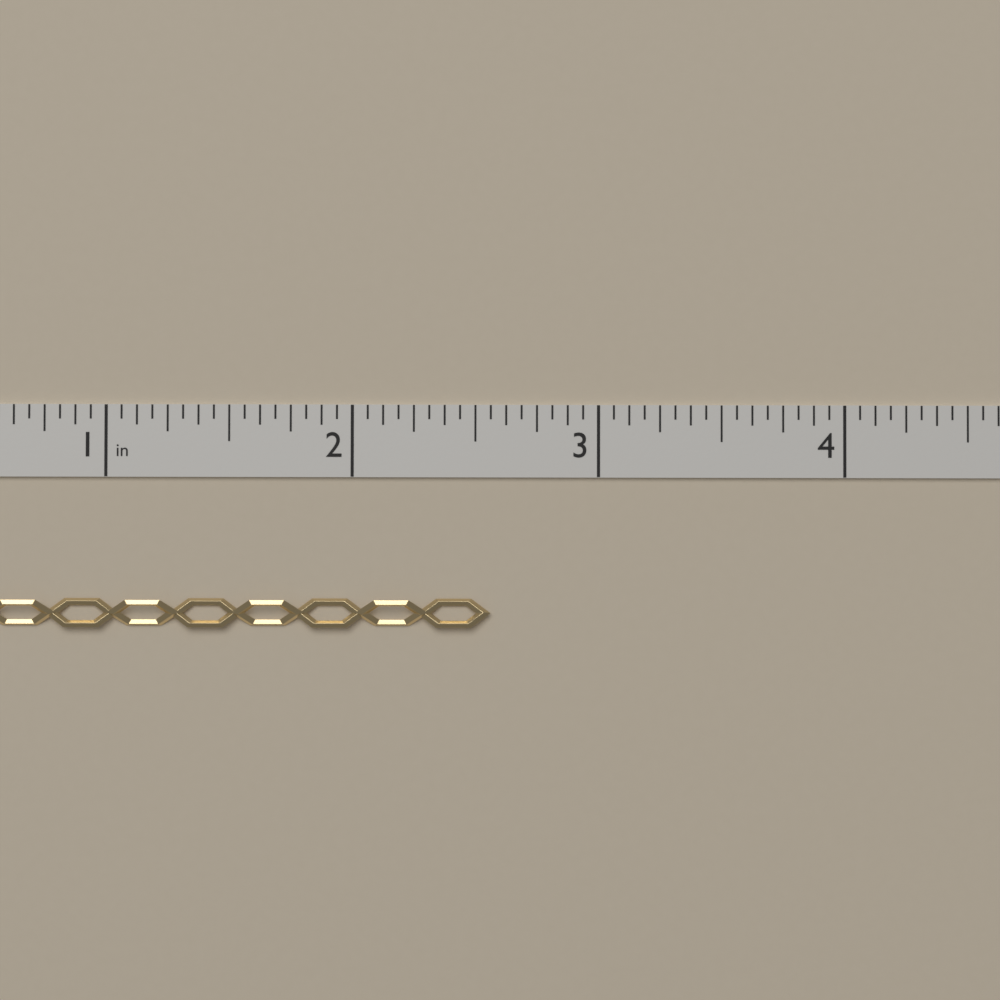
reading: 2.5625 in
